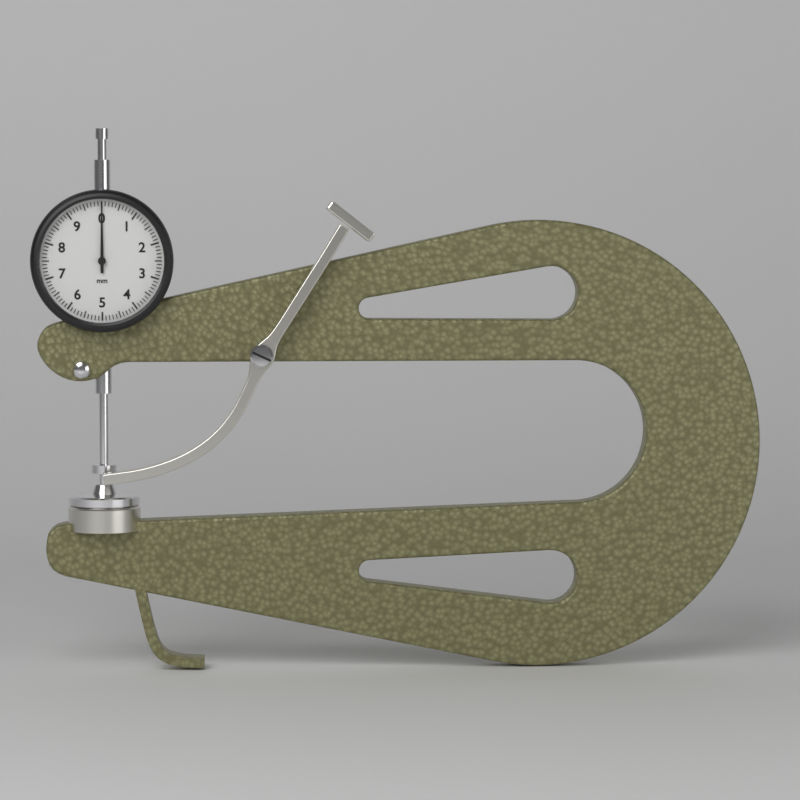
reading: 0.0 mm
